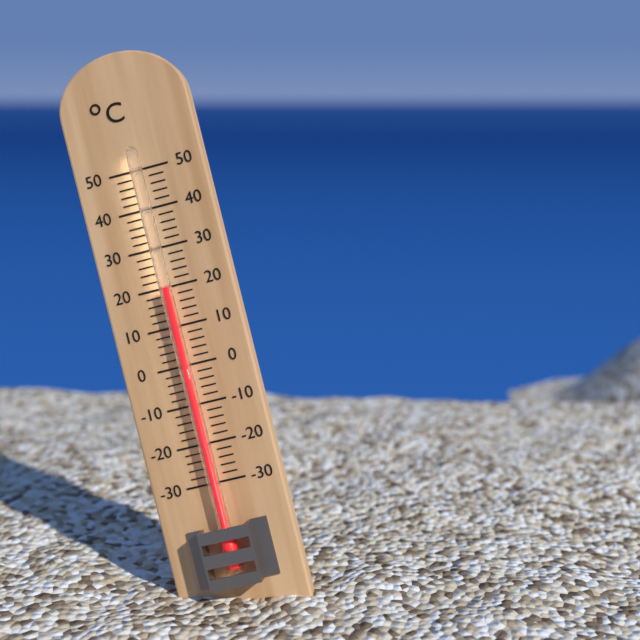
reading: 20 °C
